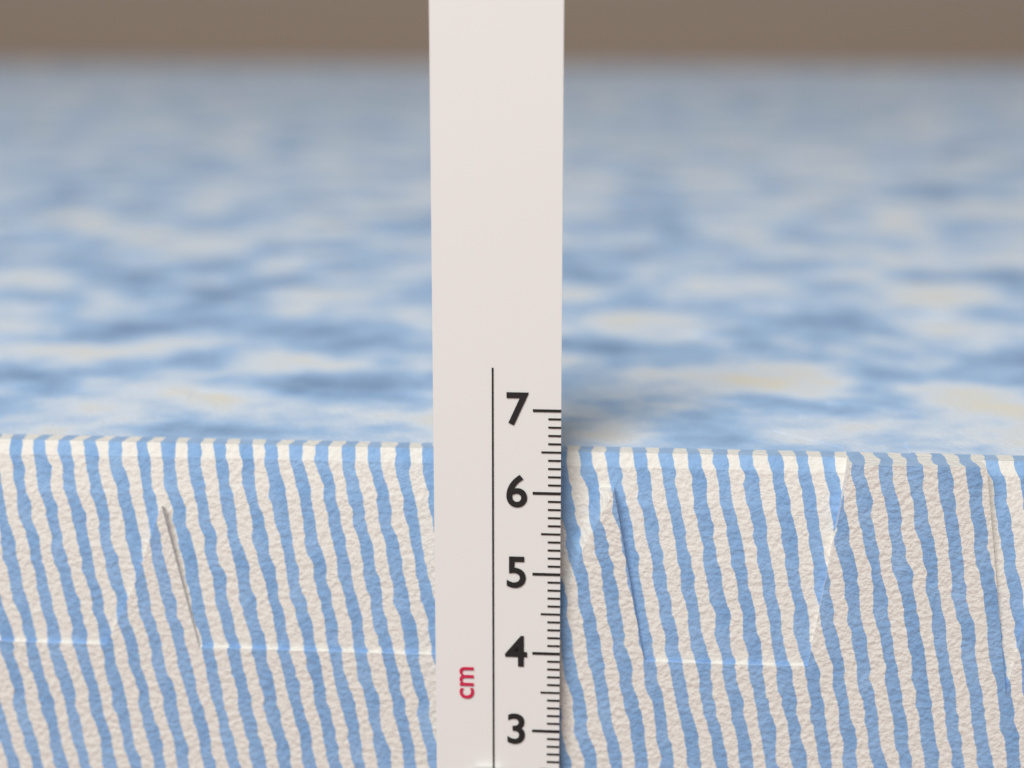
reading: 6.4 cm
